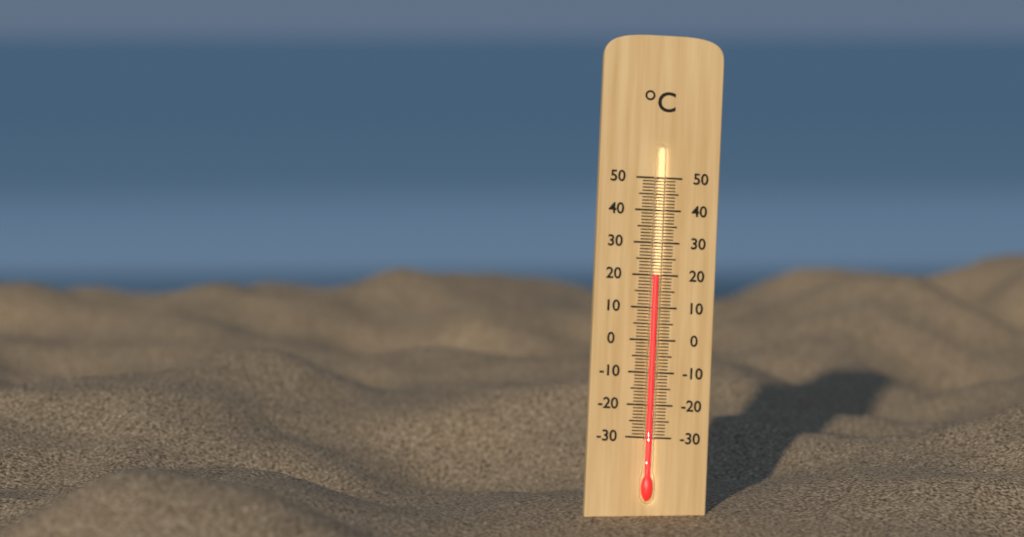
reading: 20 °C
